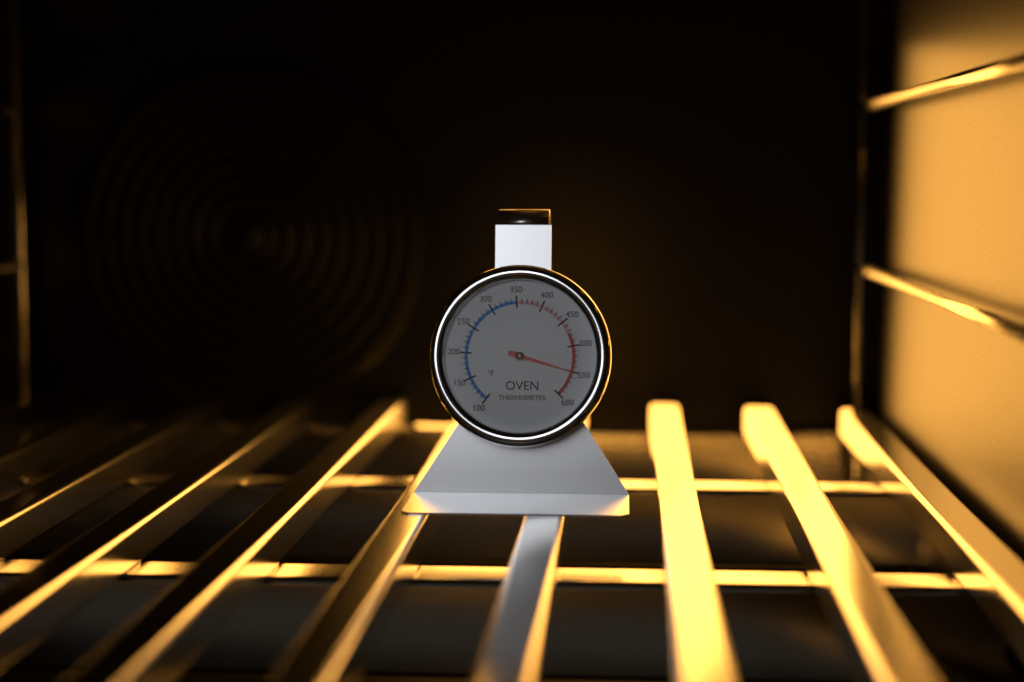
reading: 550 °F
